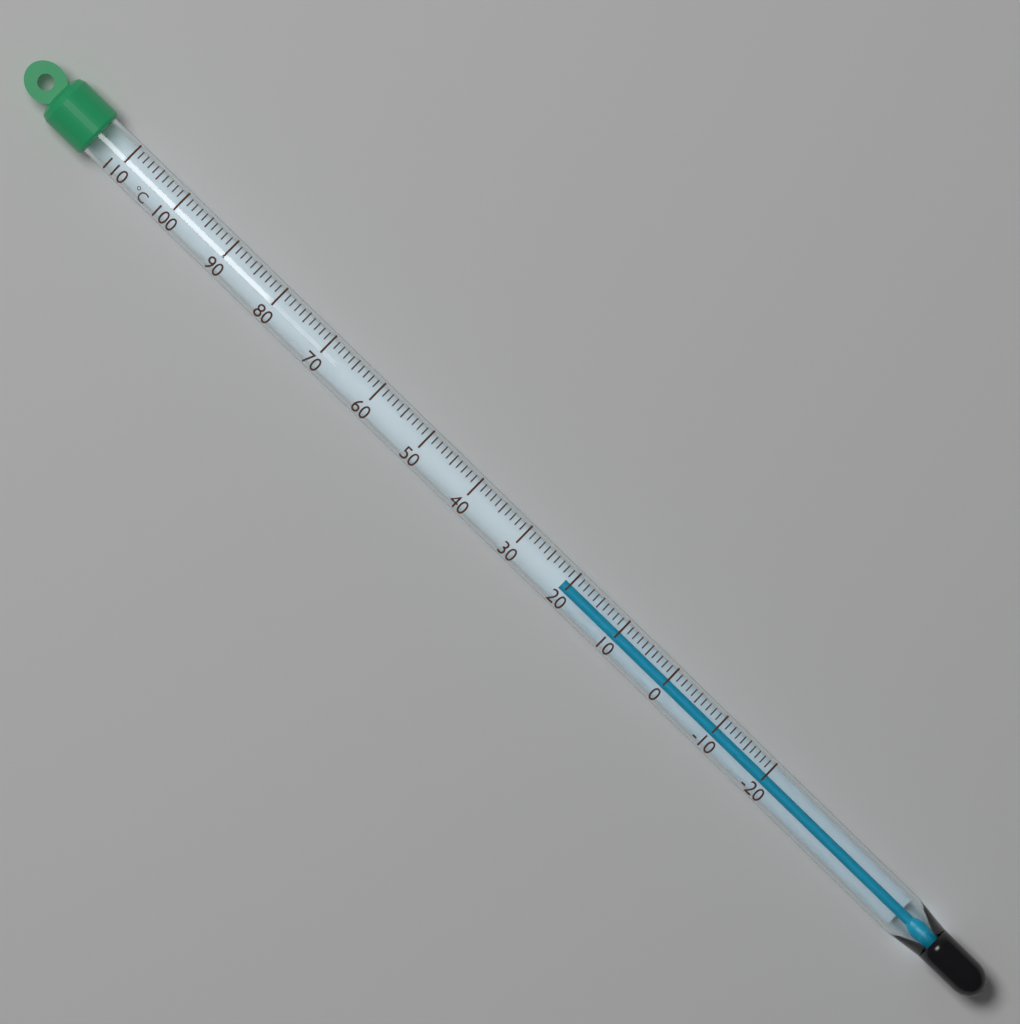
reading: 21 °C
